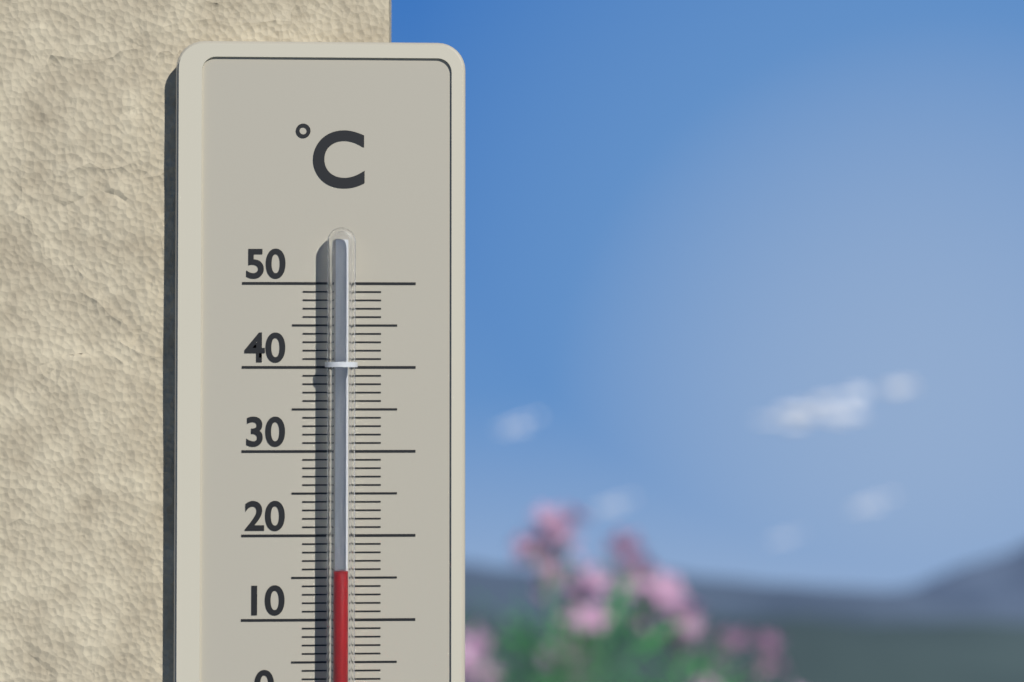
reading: 16 °C
